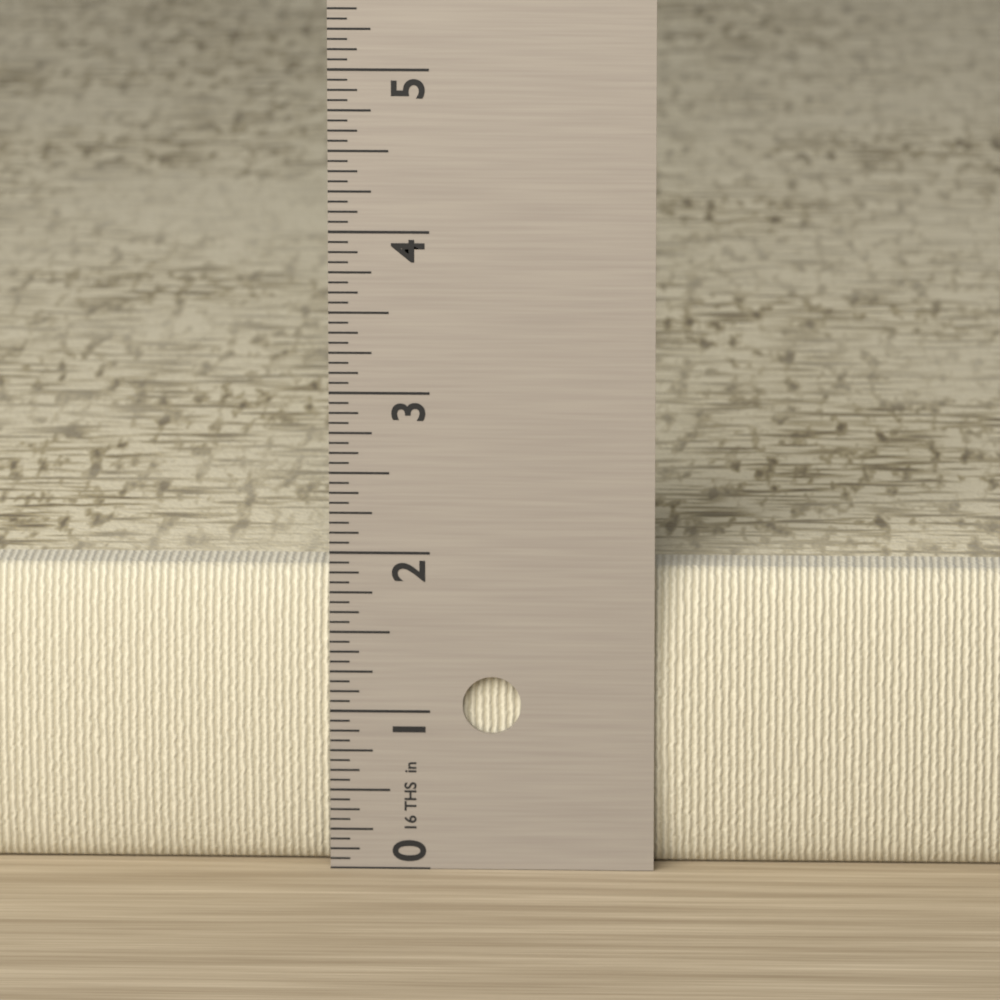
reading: 1.8750 in
